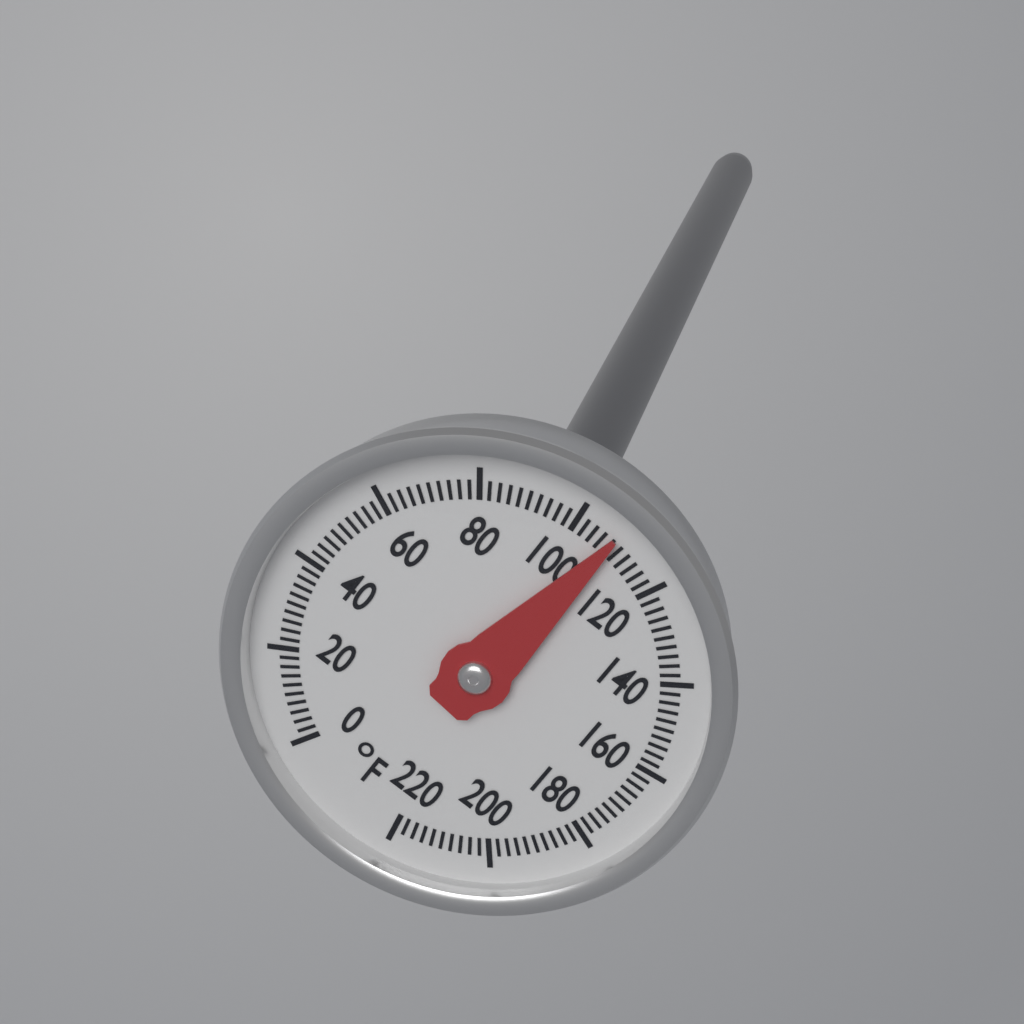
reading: 108 °F
